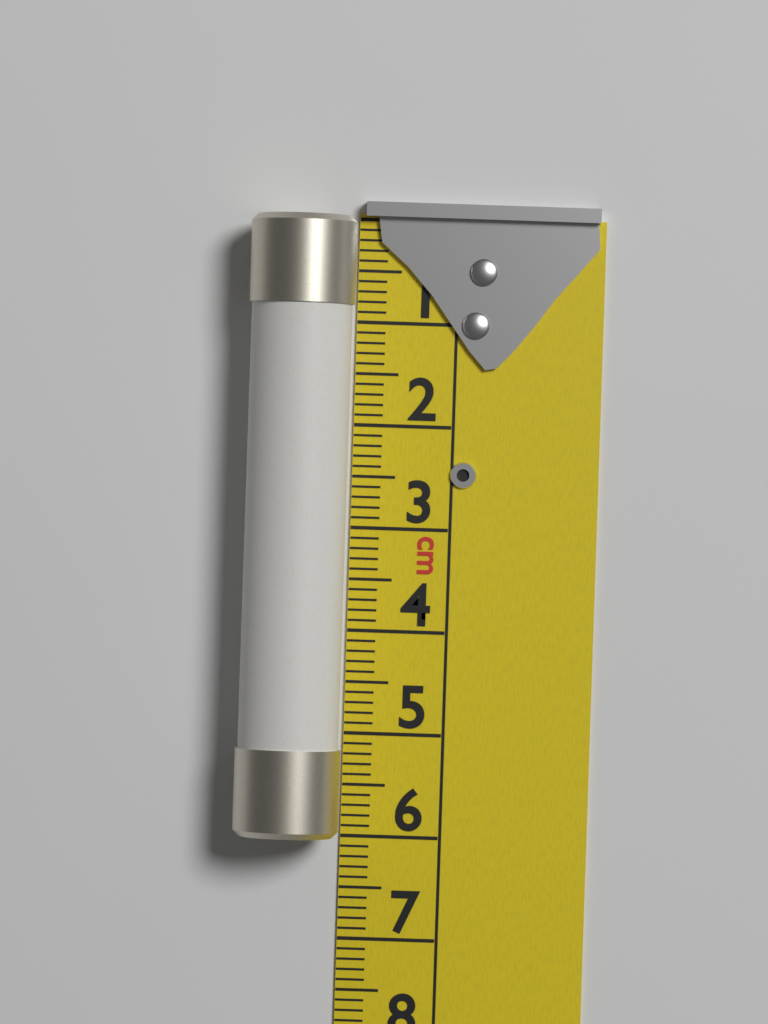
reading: 6.0 cm
